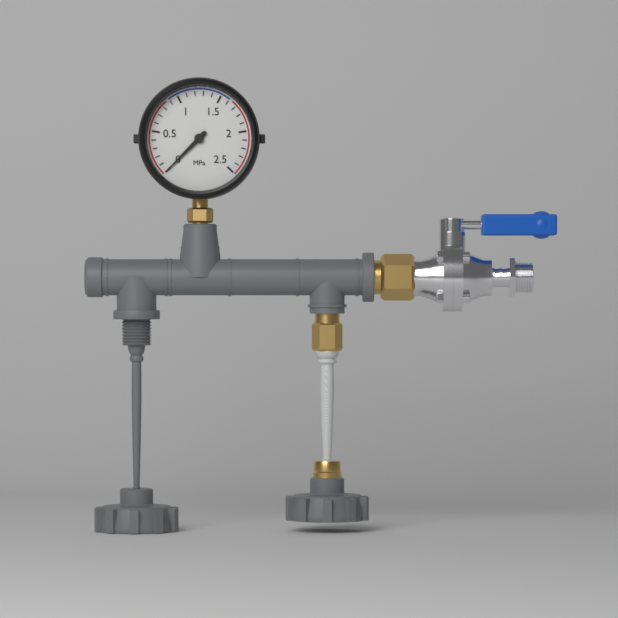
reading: 0.0 MPa
